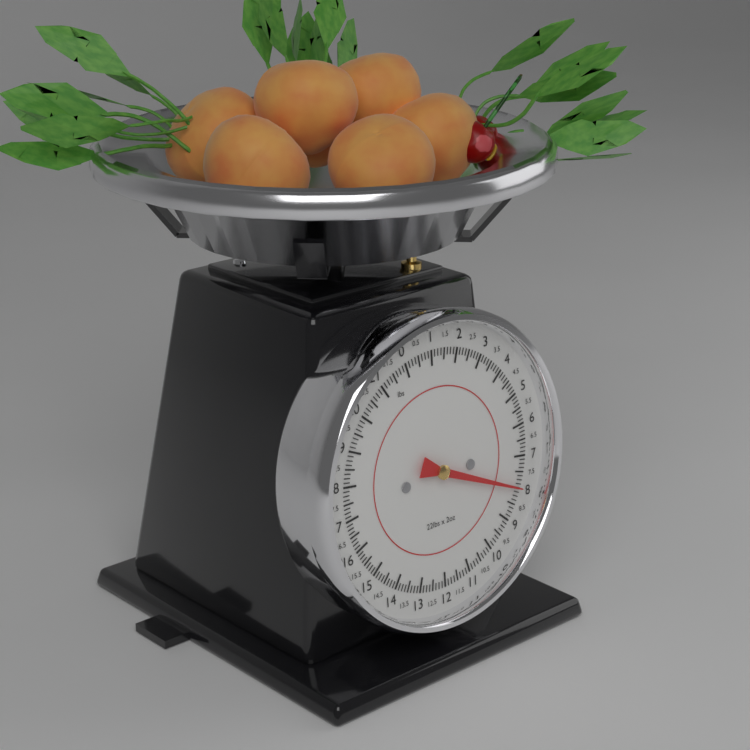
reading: 8.000 lbs
